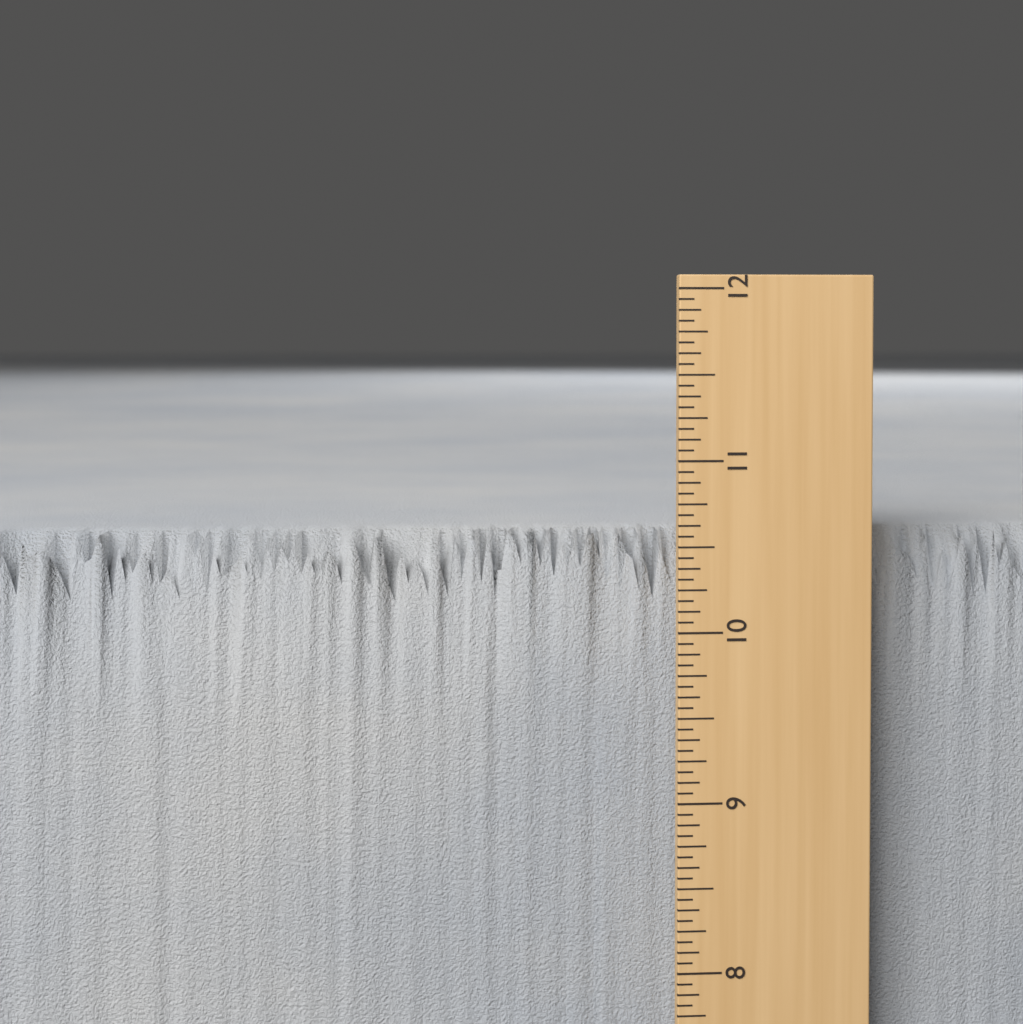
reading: 10.5625 in
